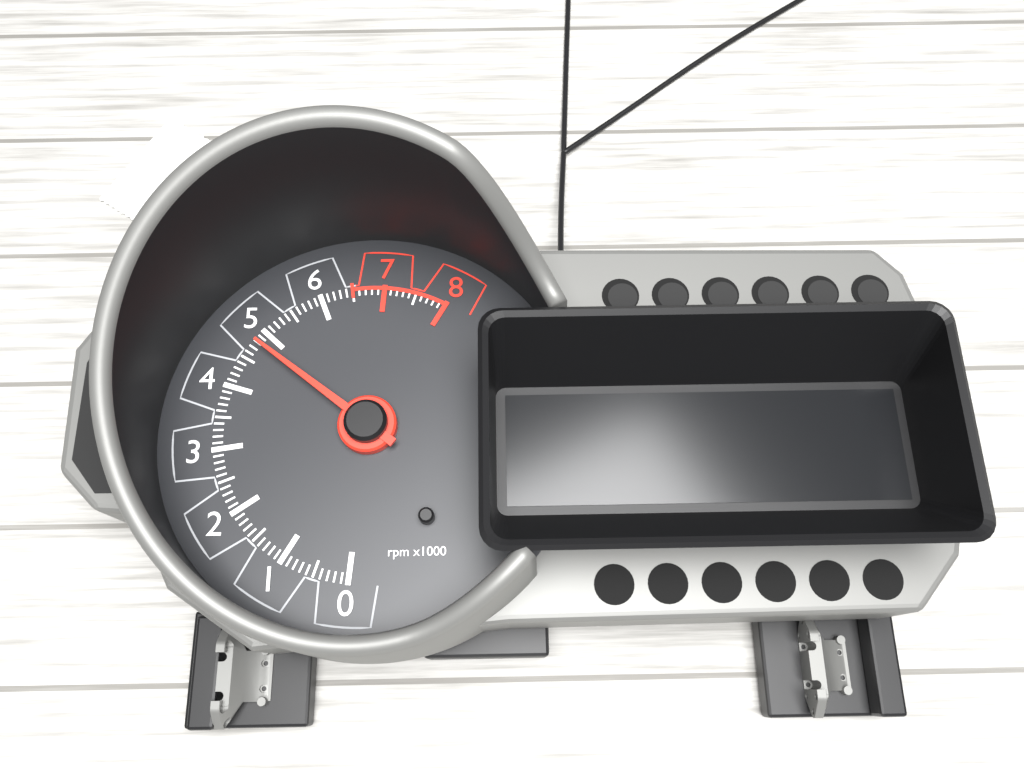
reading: 4800 rpm
